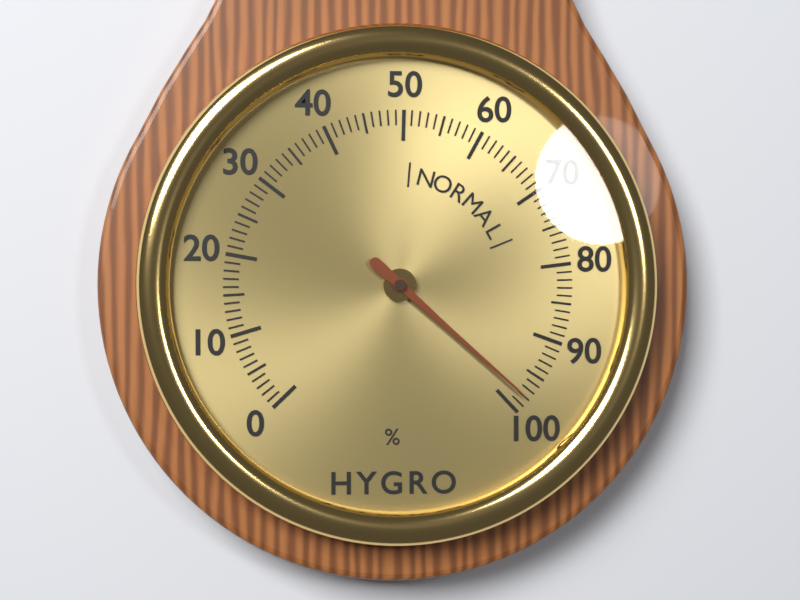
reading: 98 %
